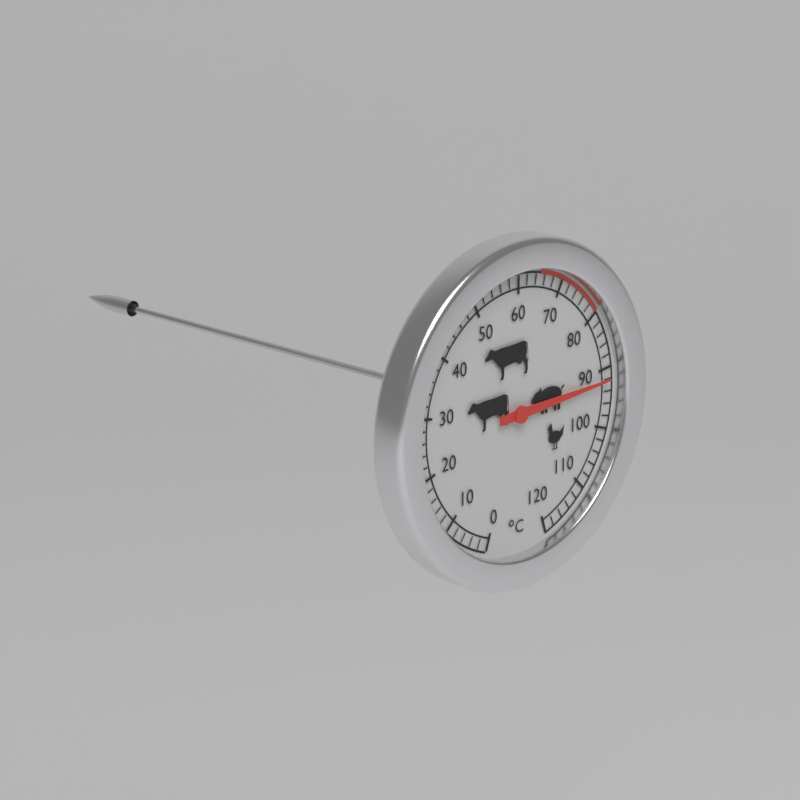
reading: 92 °C
